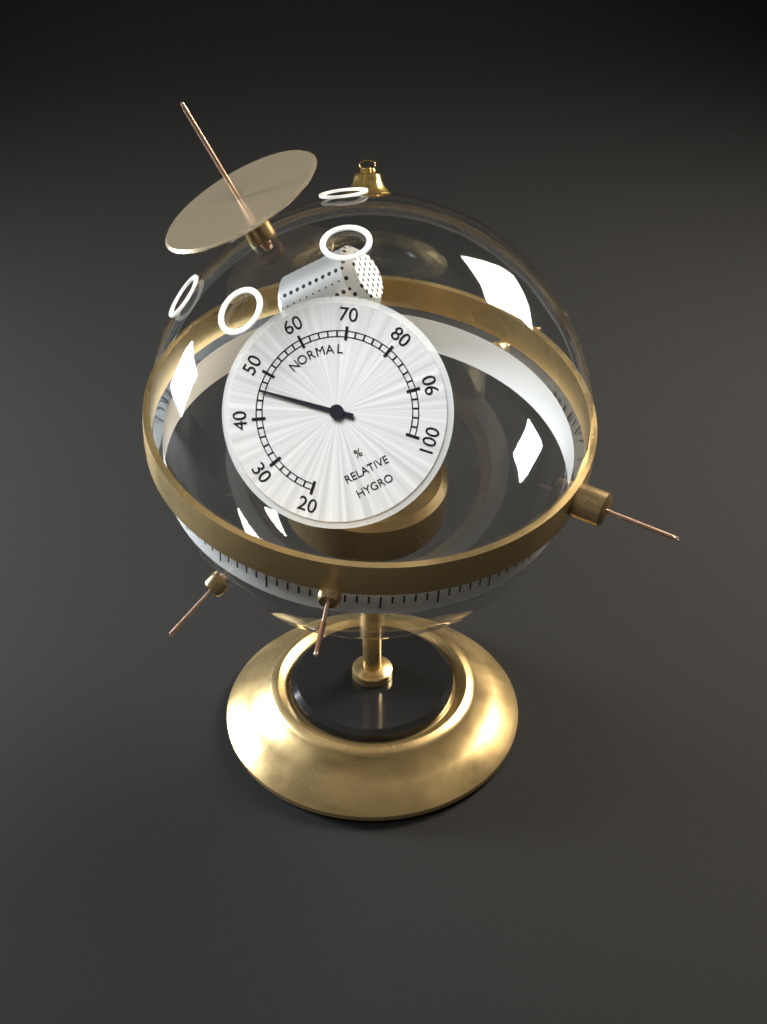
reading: 46 %
